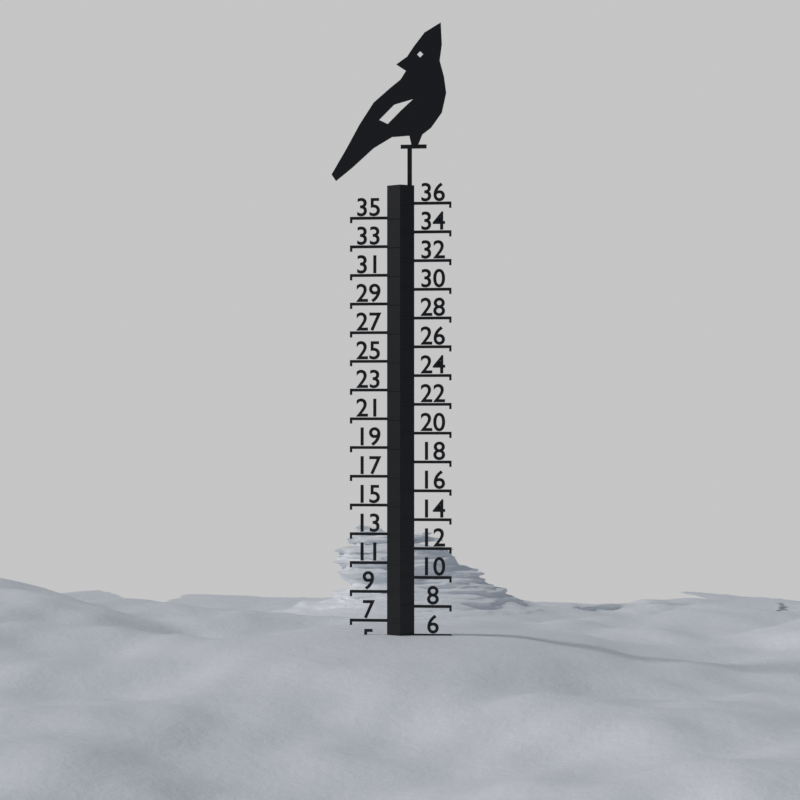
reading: 6 (no unit)
